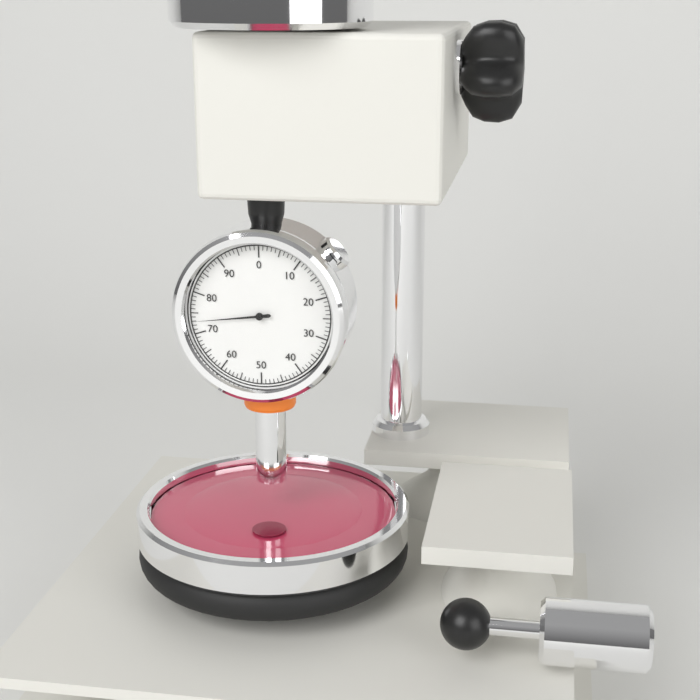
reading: 73 (no unit)
